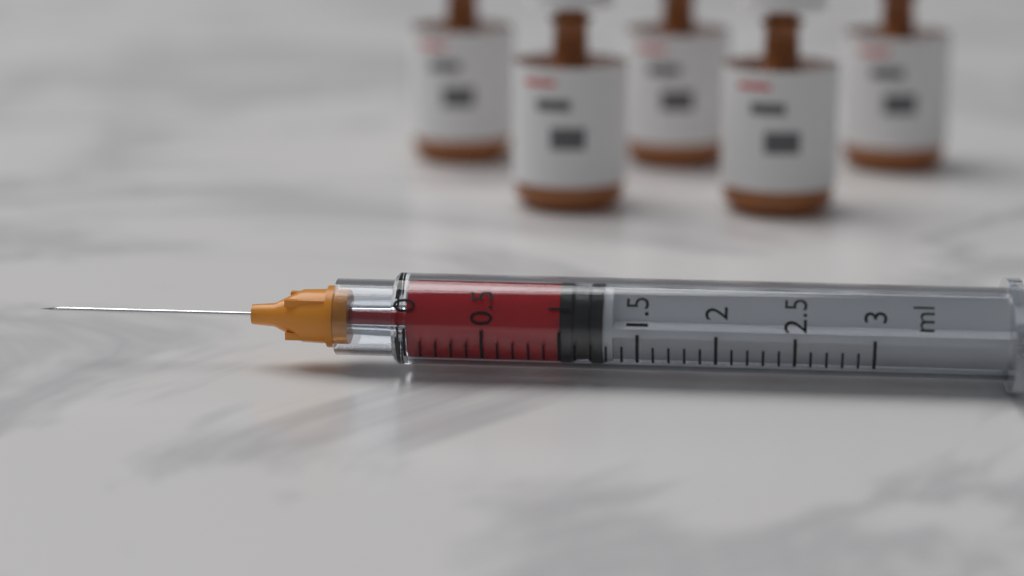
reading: 1.0 ml
